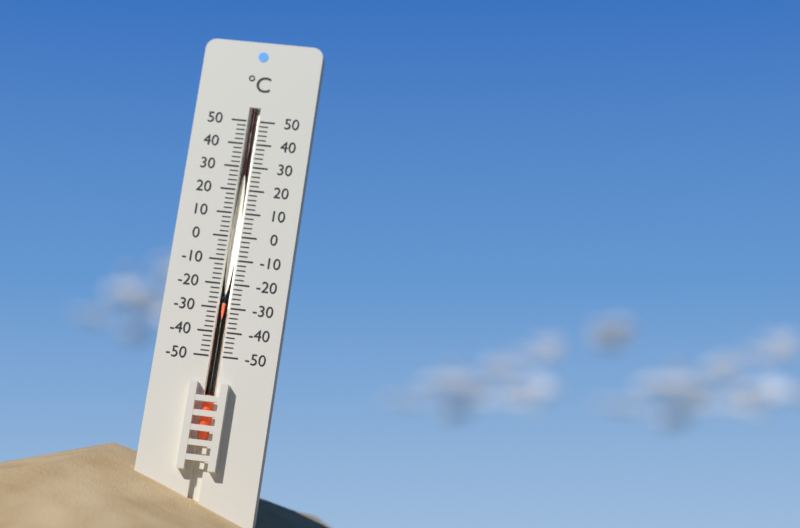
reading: -28 °C
